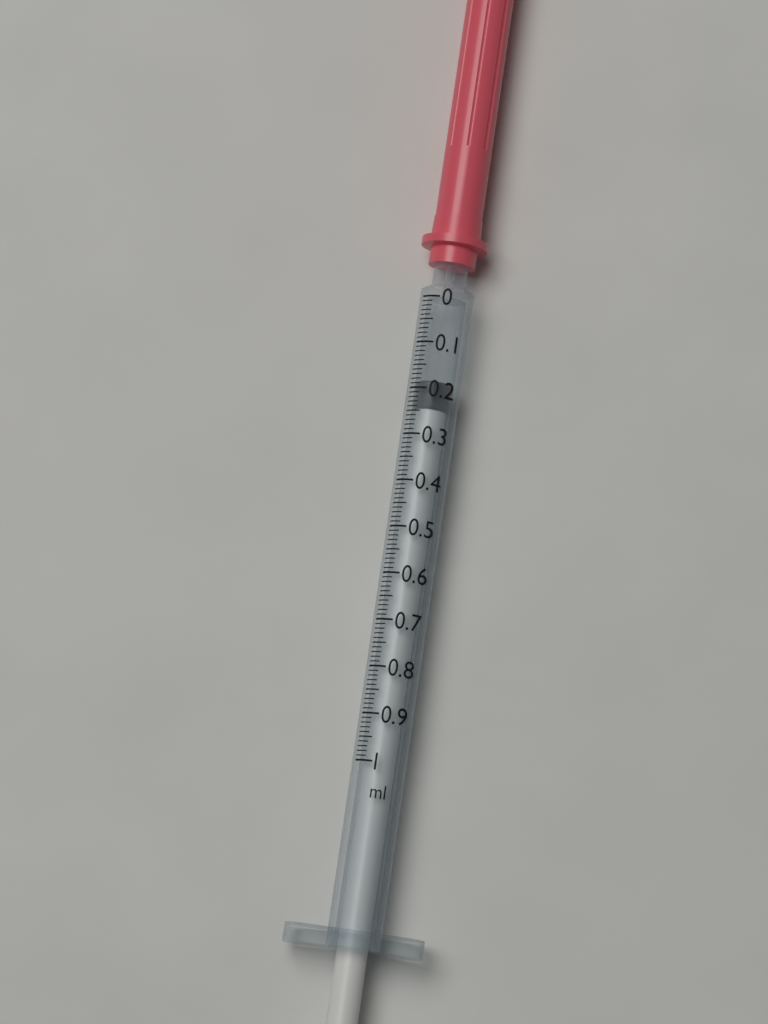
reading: 0.18 ml
